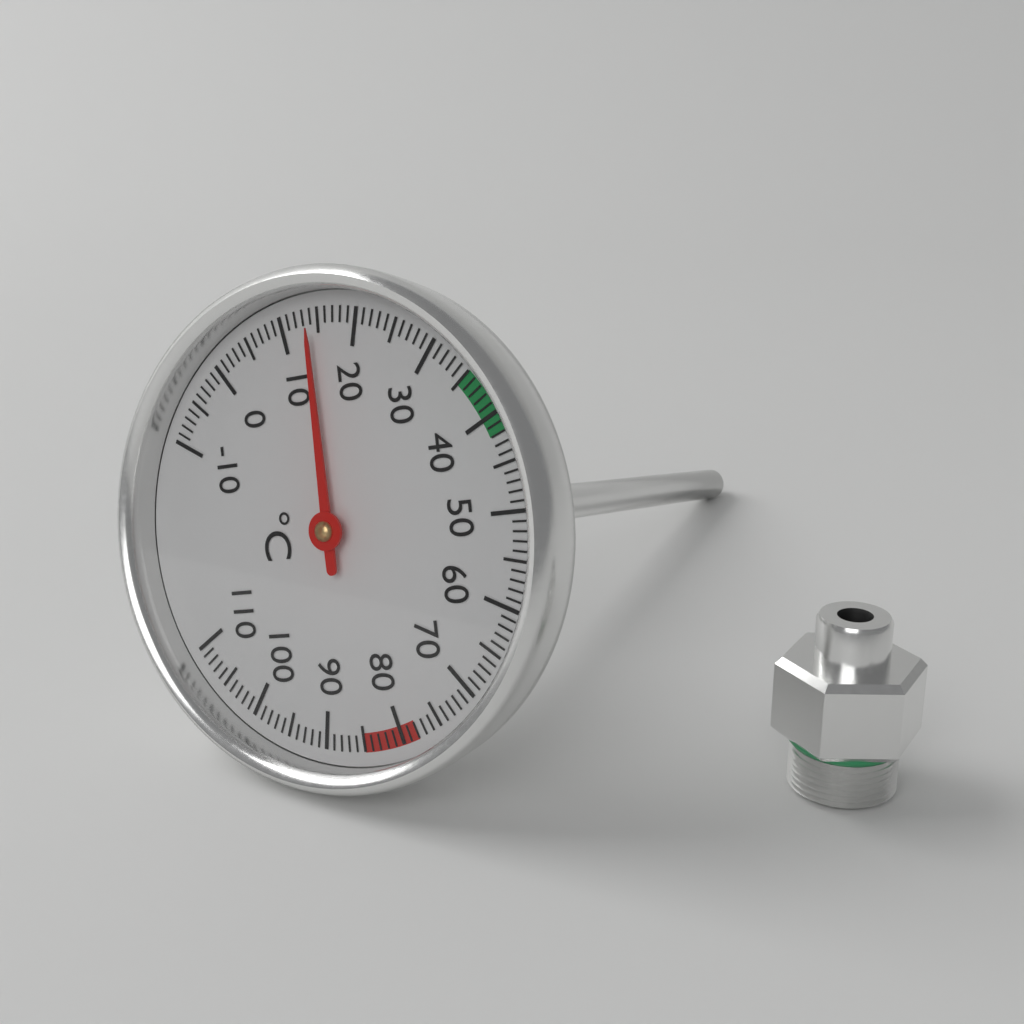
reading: 14 °C
